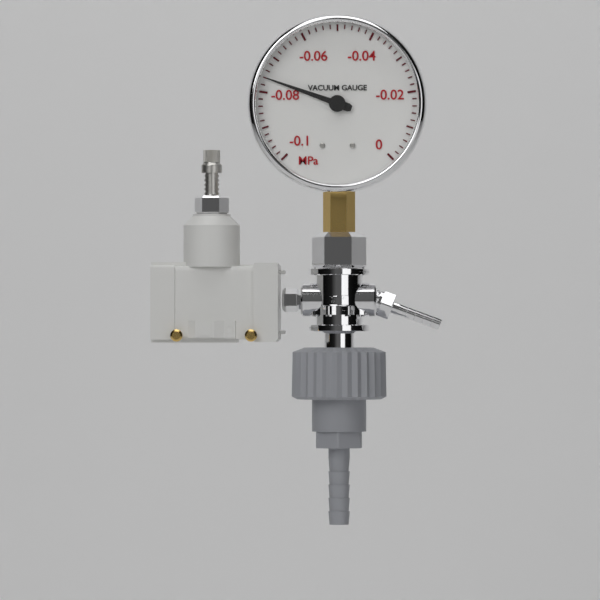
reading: -0.076 MPa
